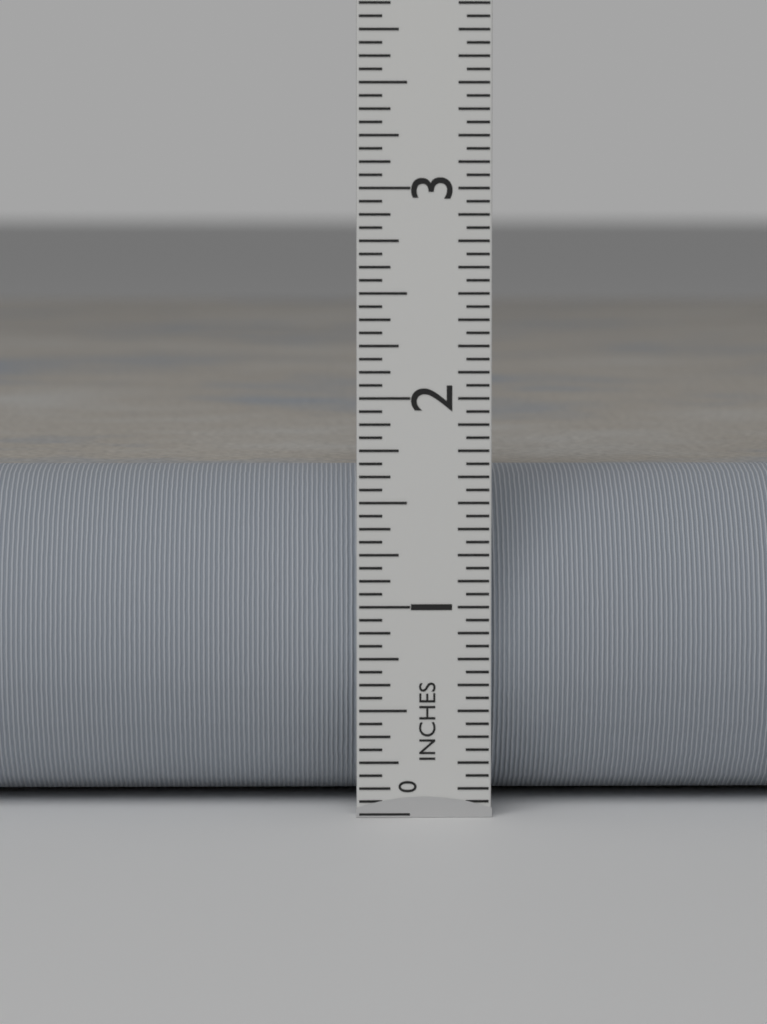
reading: 1.6250 in
